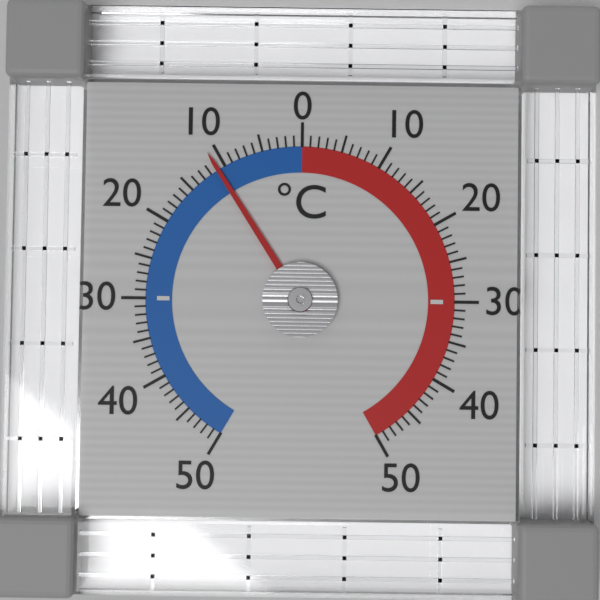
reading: -11 °C
